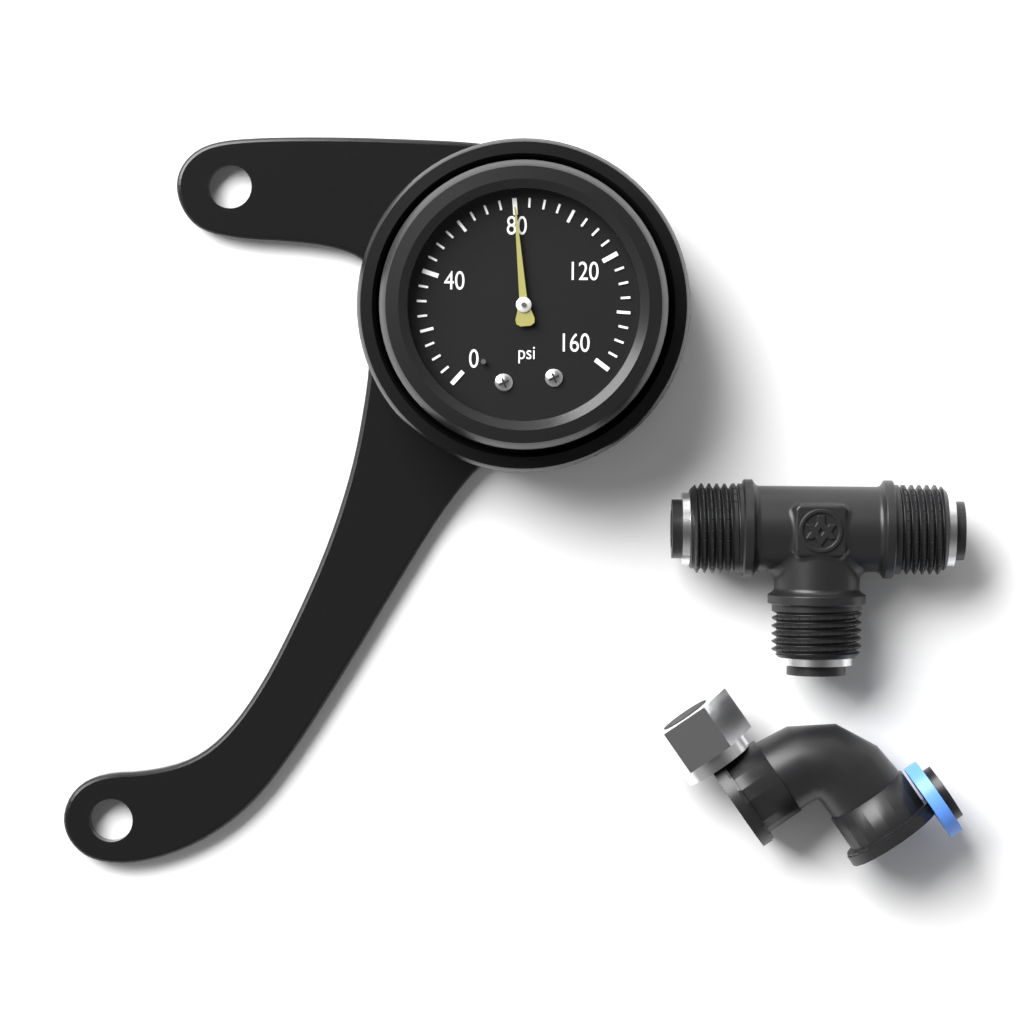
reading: 80 psi
